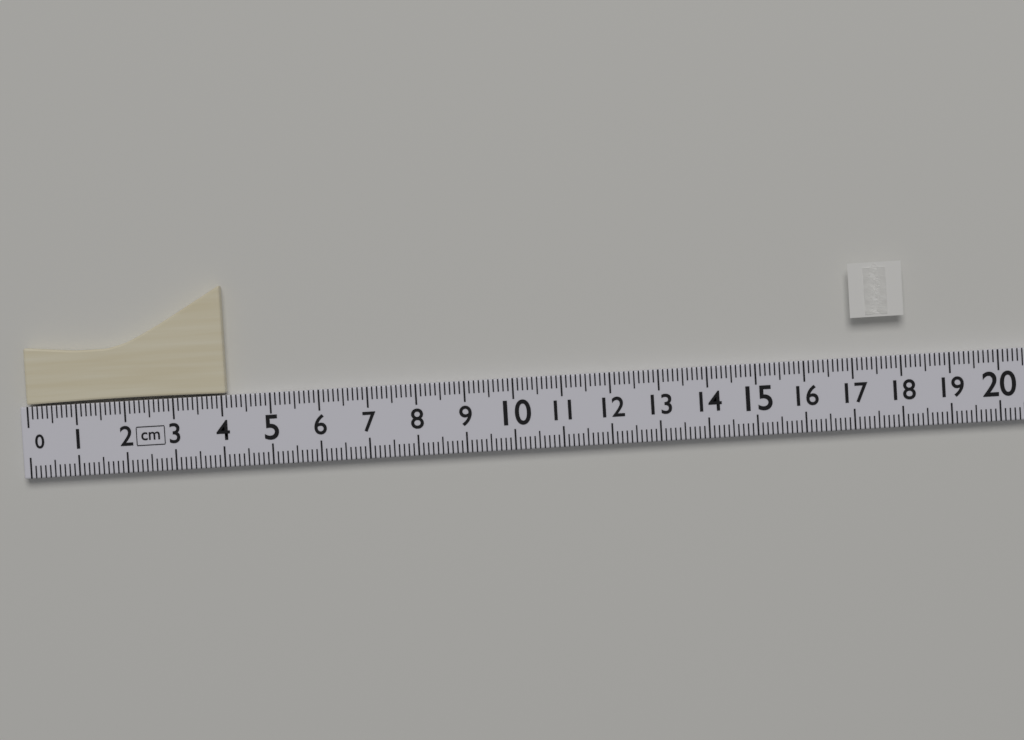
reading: 4.1 cm
